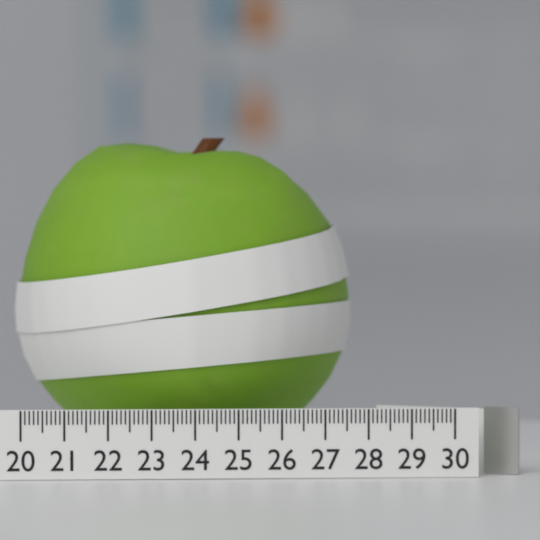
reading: 27.9 (no unit)
